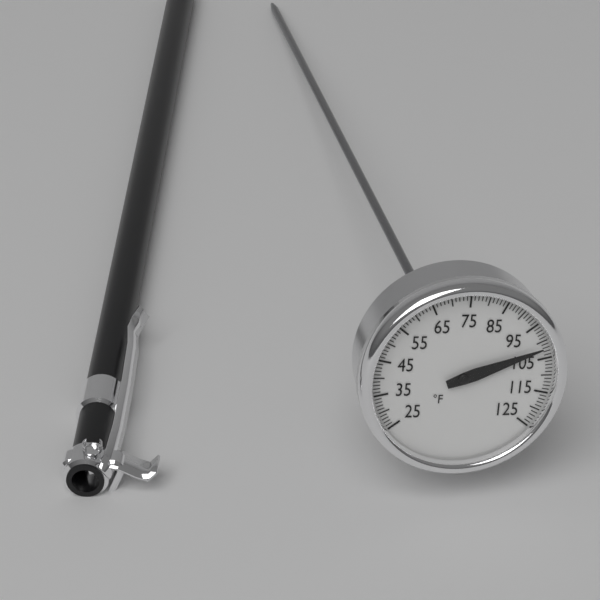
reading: 102 °F
